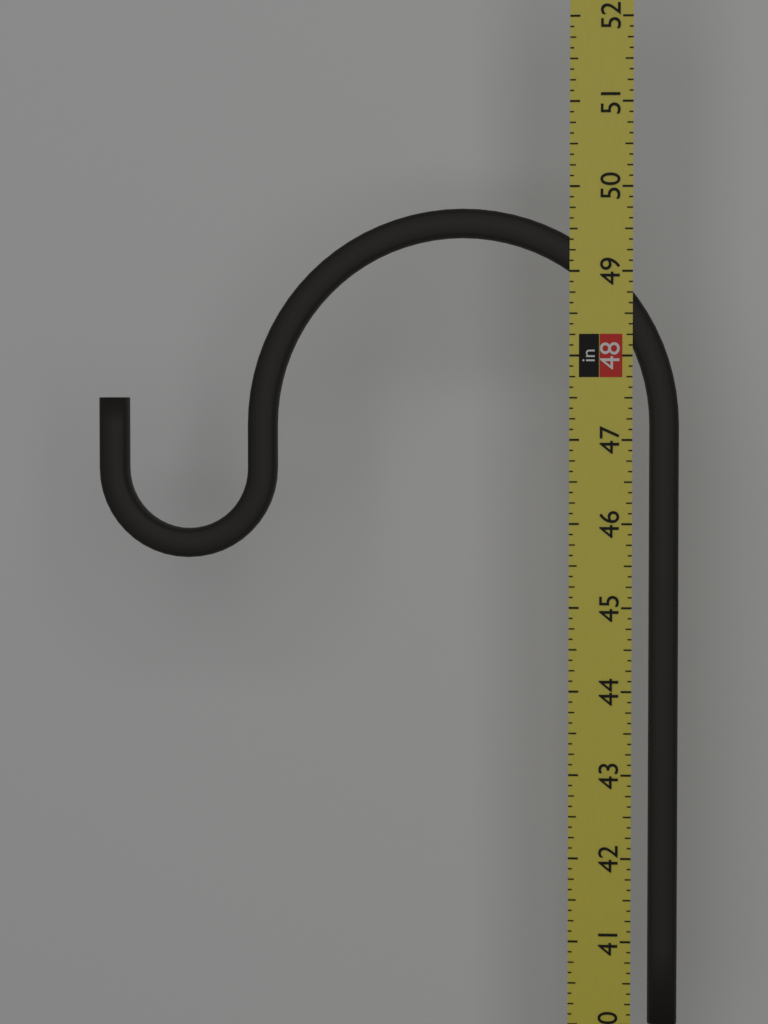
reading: 49.750 in
